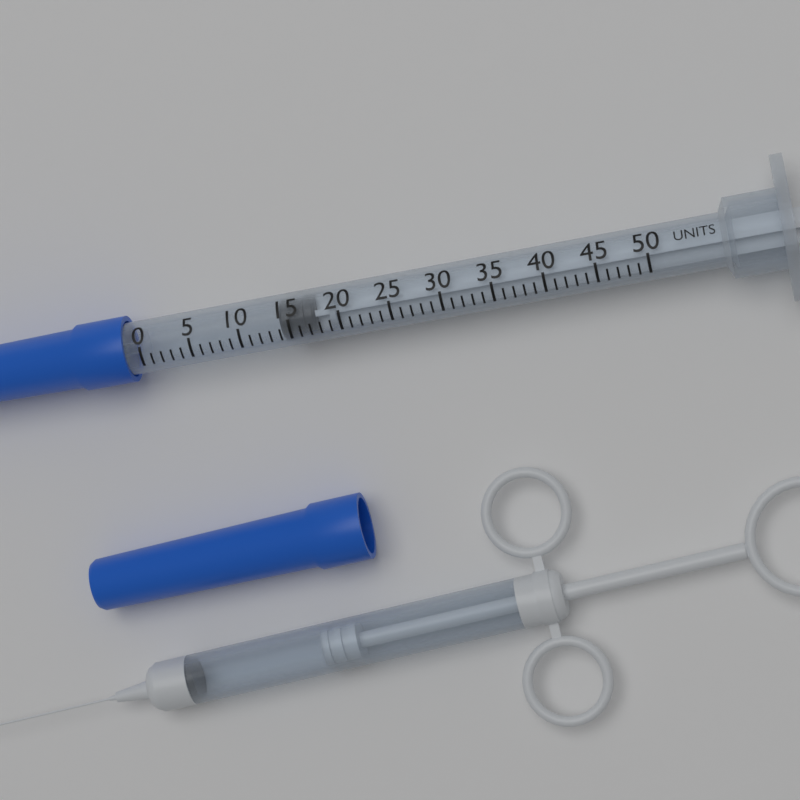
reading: 14 units
